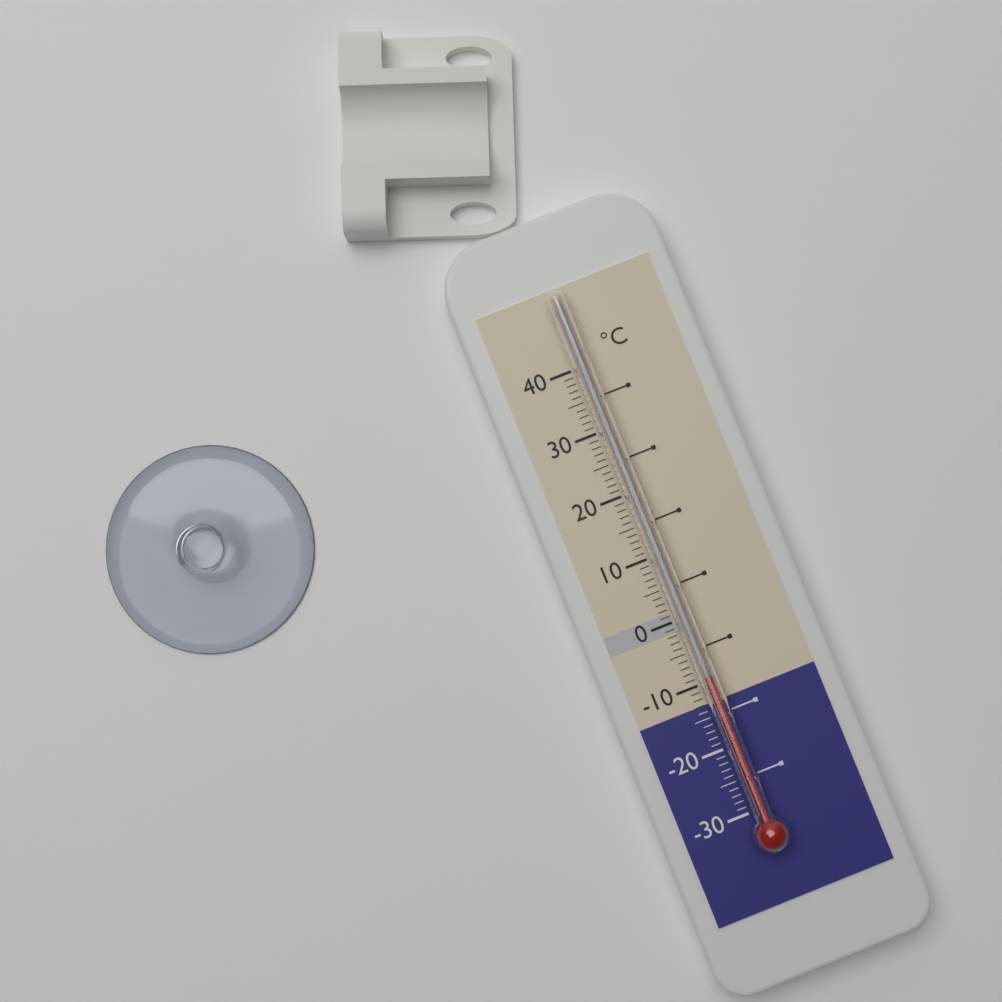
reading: -9 °C
